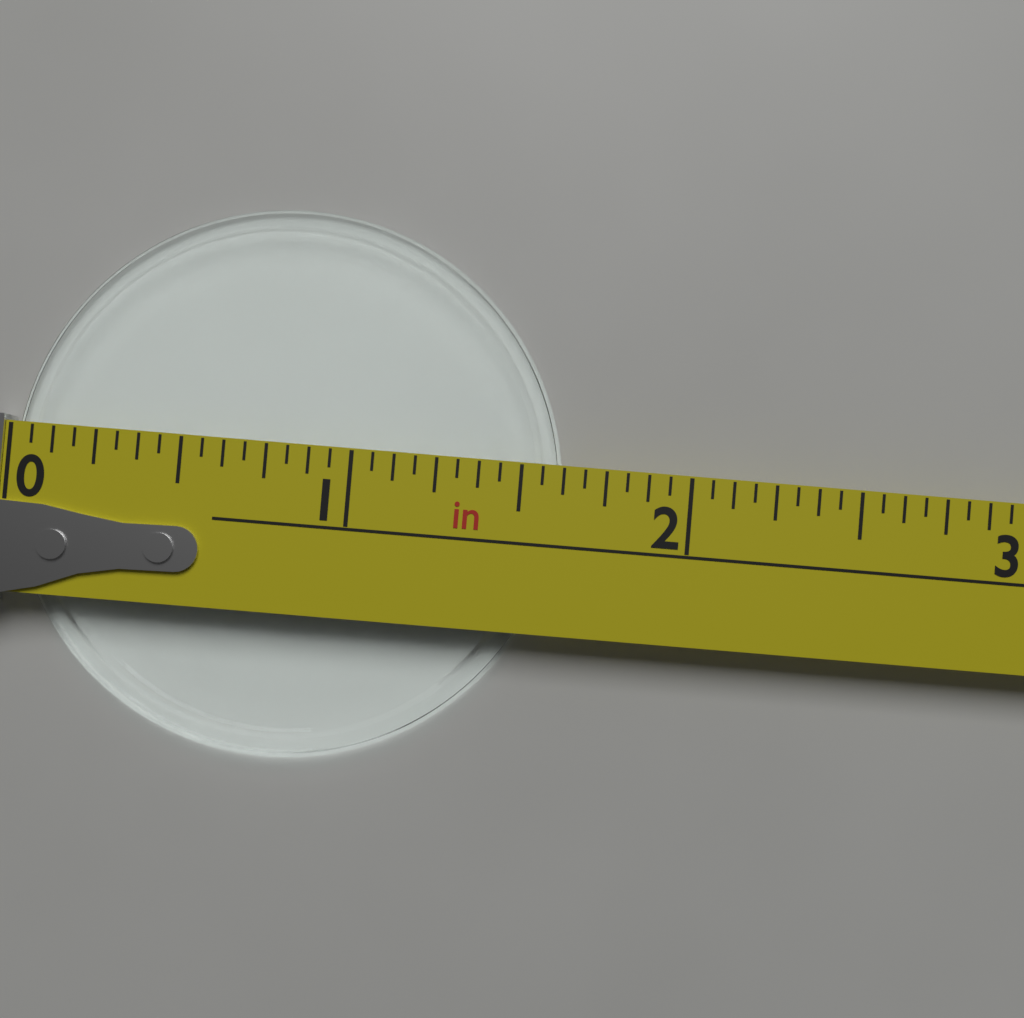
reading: 1.6250 in
